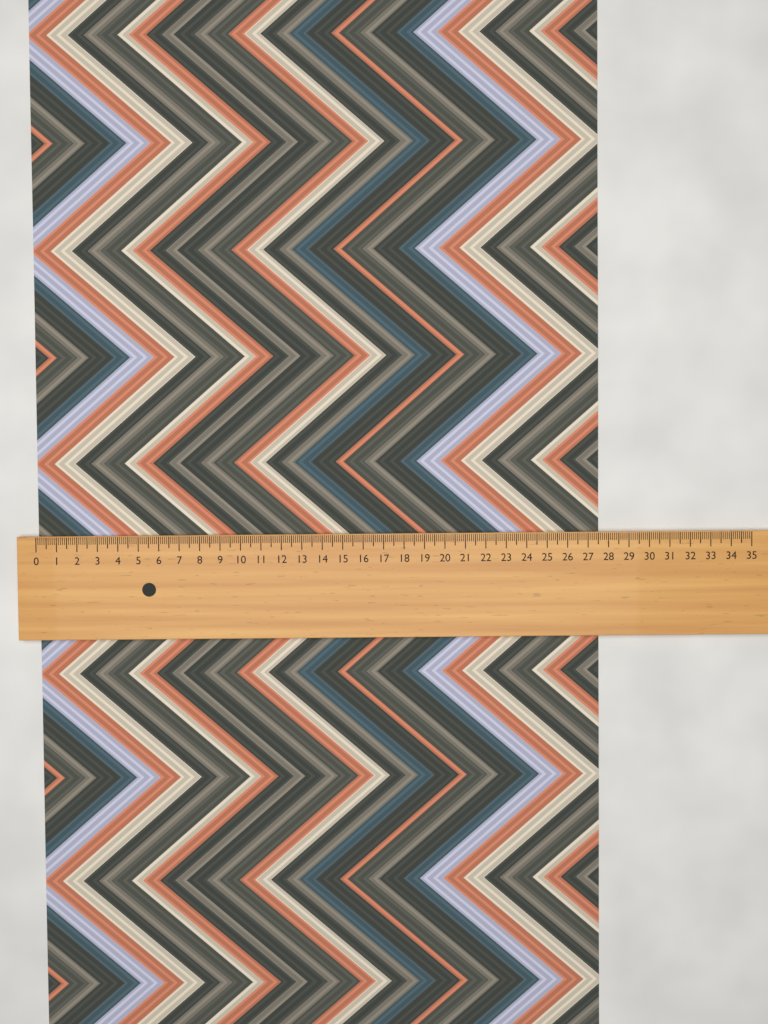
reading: 27.6 (no unit)
